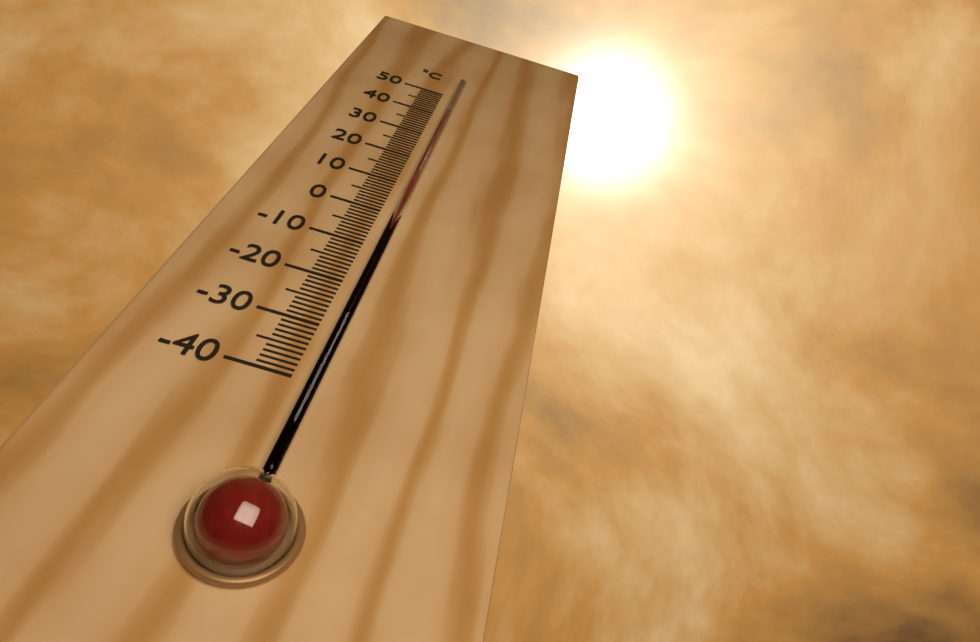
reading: 41 °C
